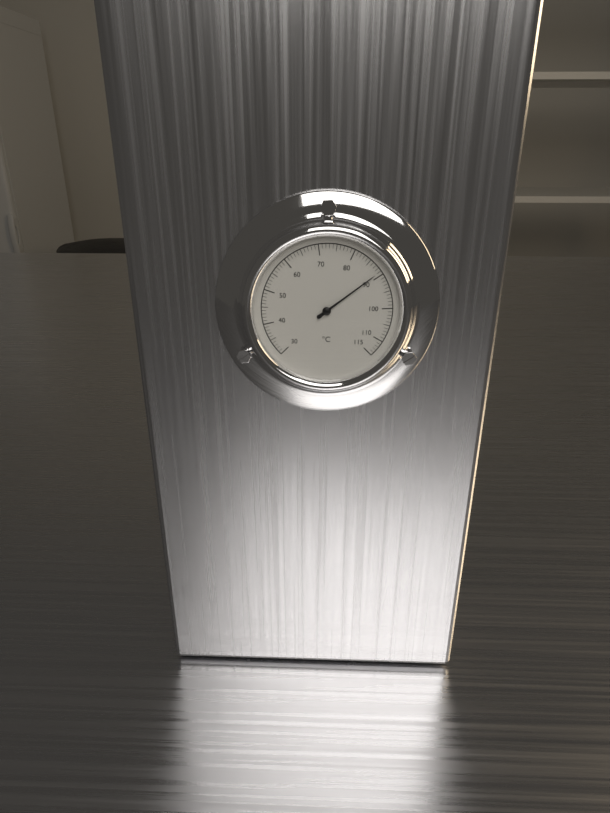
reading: 89 °C
